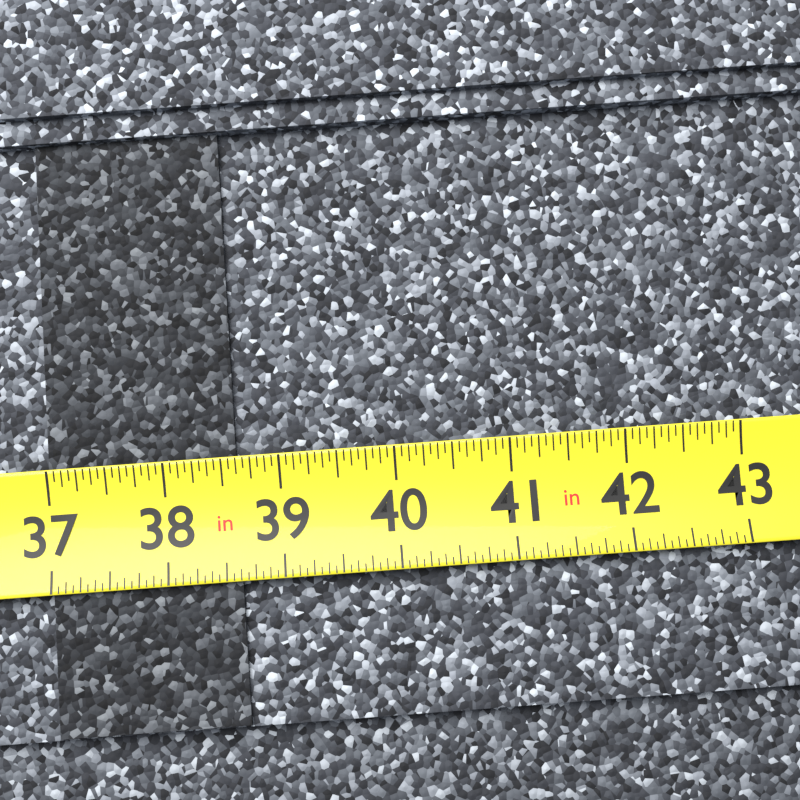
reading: 38.6250 in
